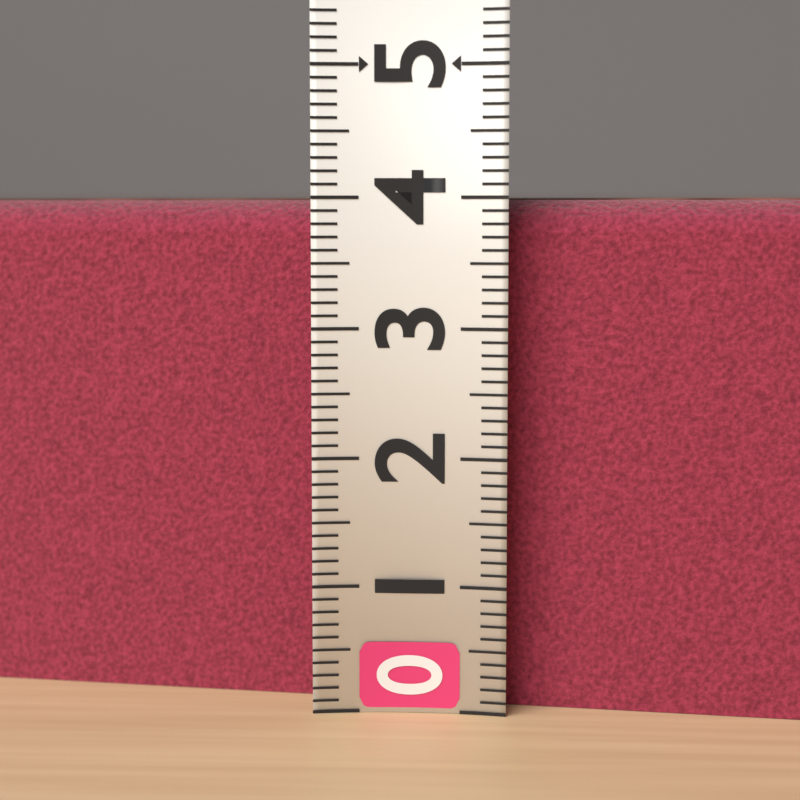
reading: 4.0 (no unit)
